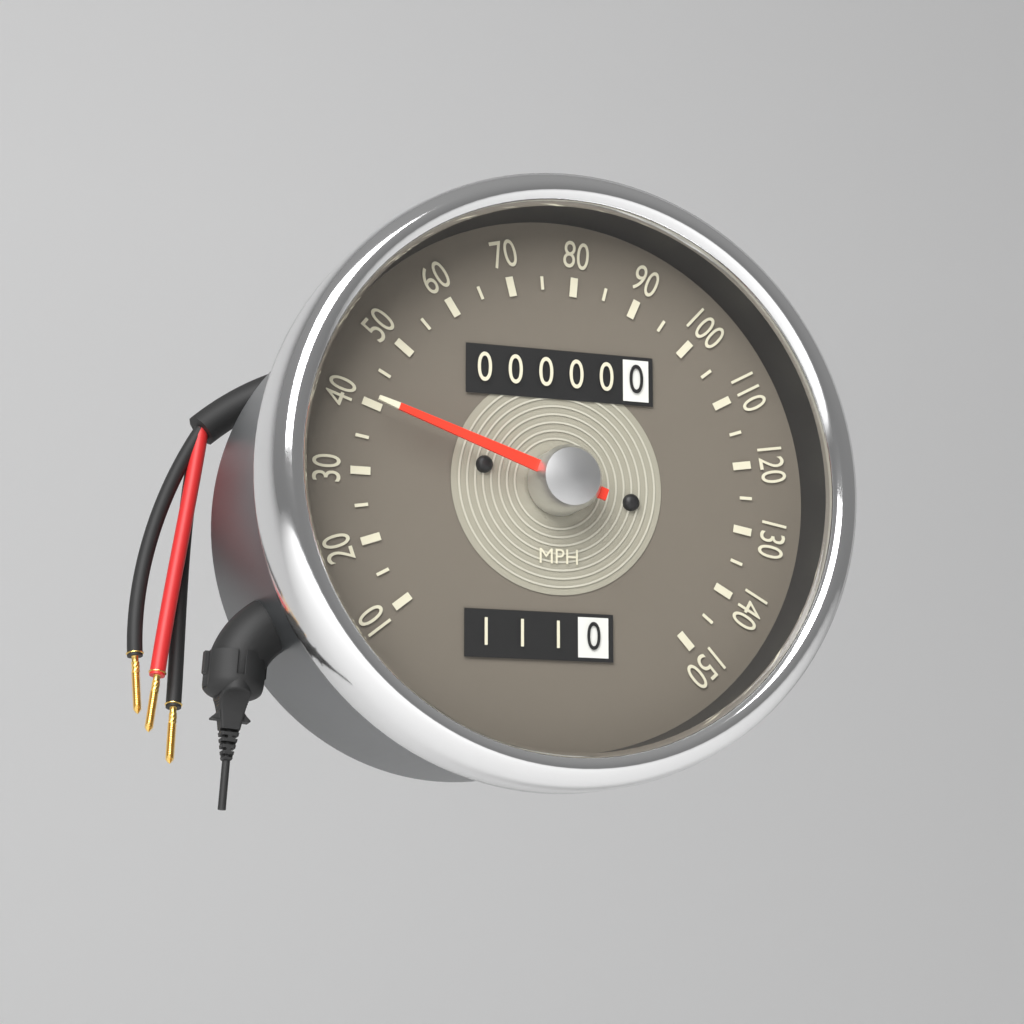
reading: 40 MPH
